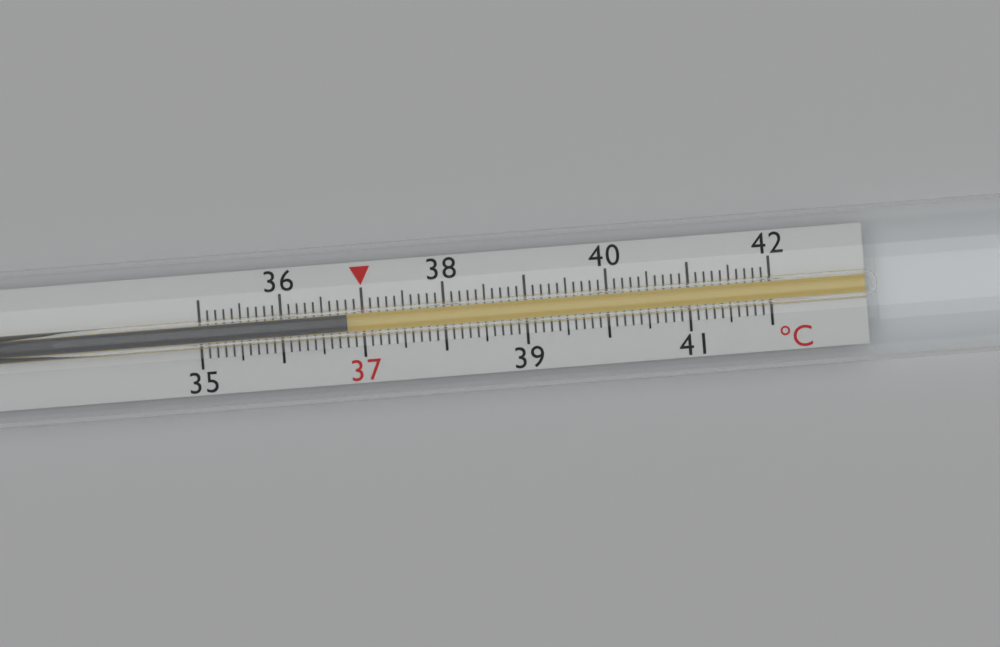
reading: 36.8 °C
